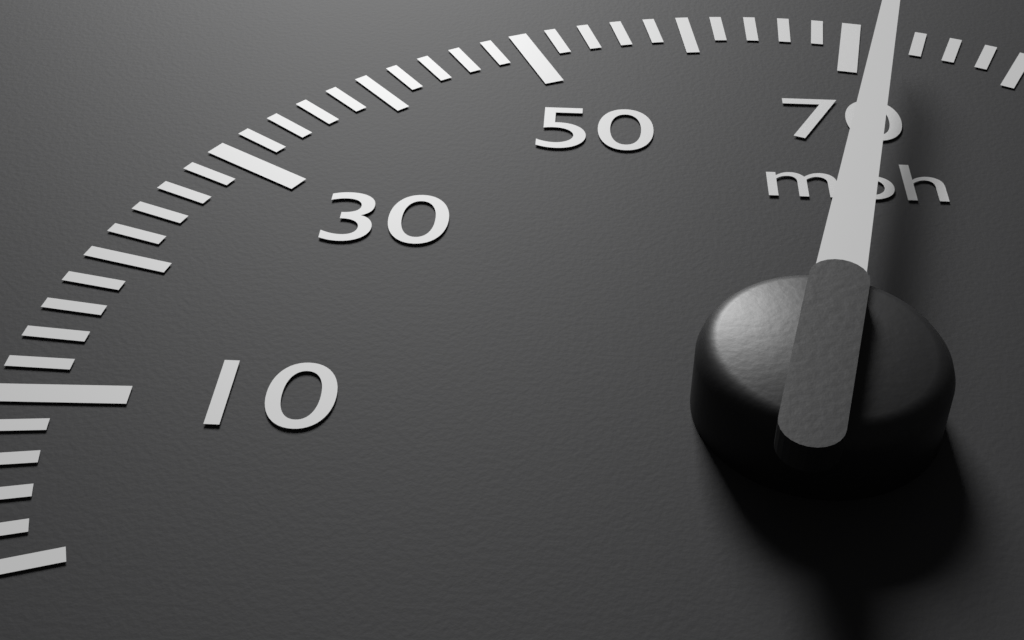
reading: 72 mph
